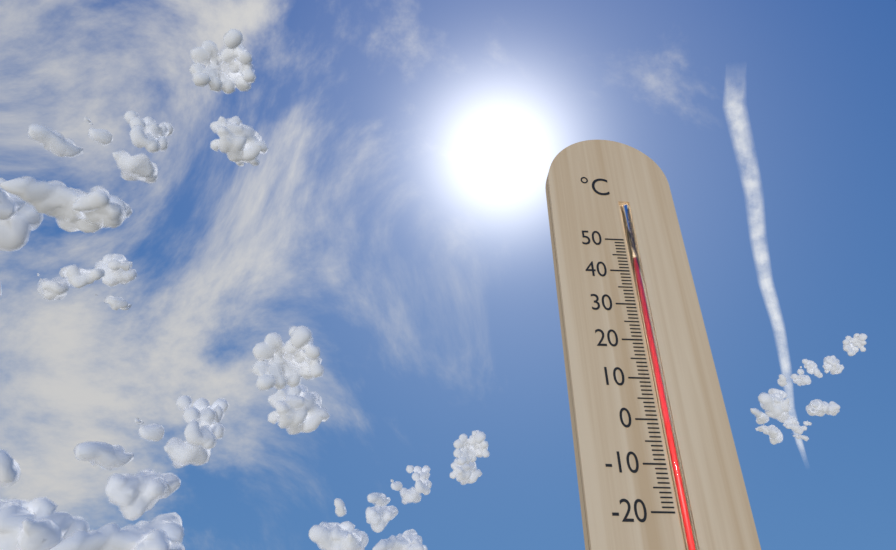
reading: 44 °C
